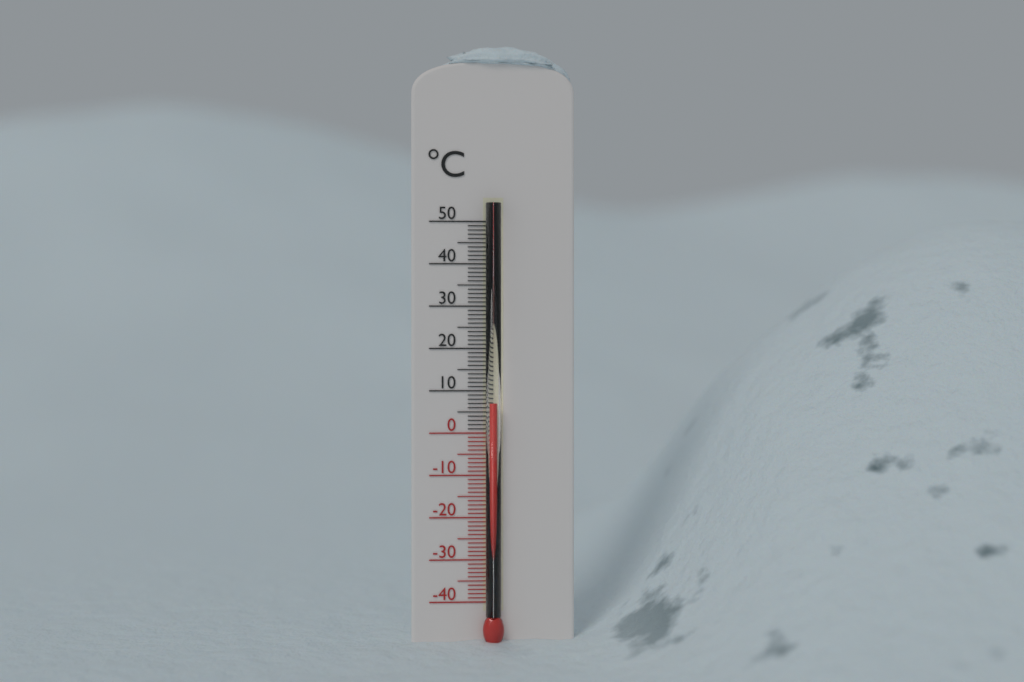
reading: 7 °C
